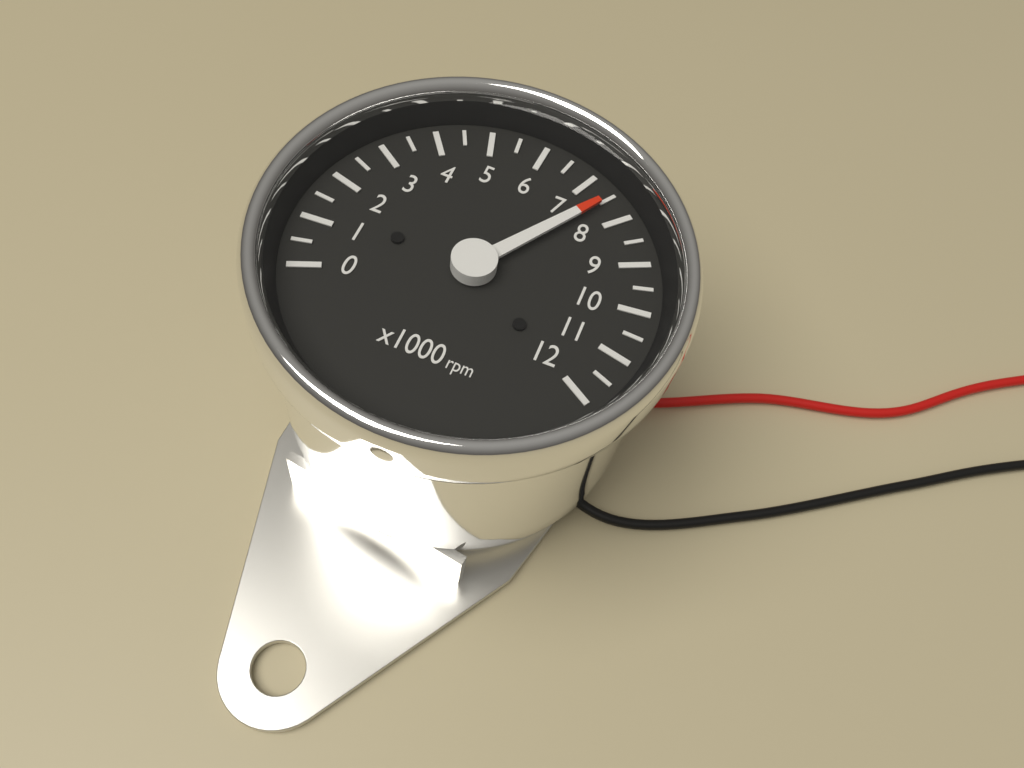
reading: 7500 rpm
